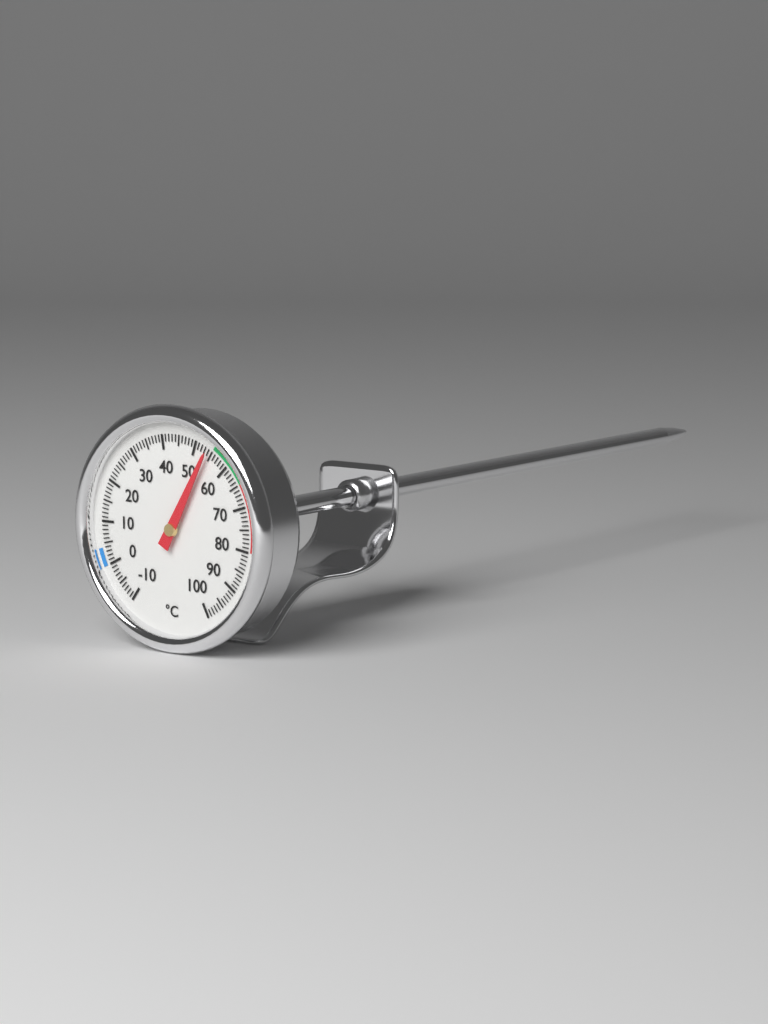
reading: 54 °C
